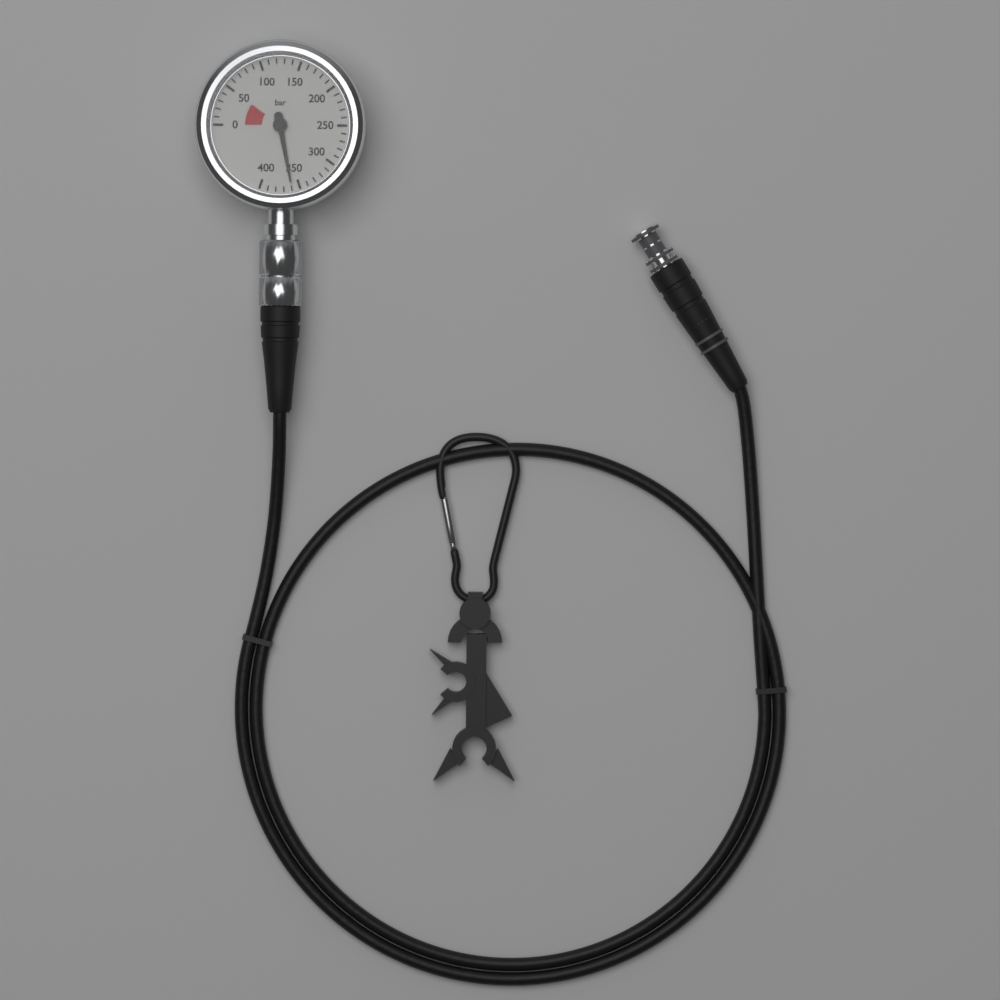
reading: 360 bar
